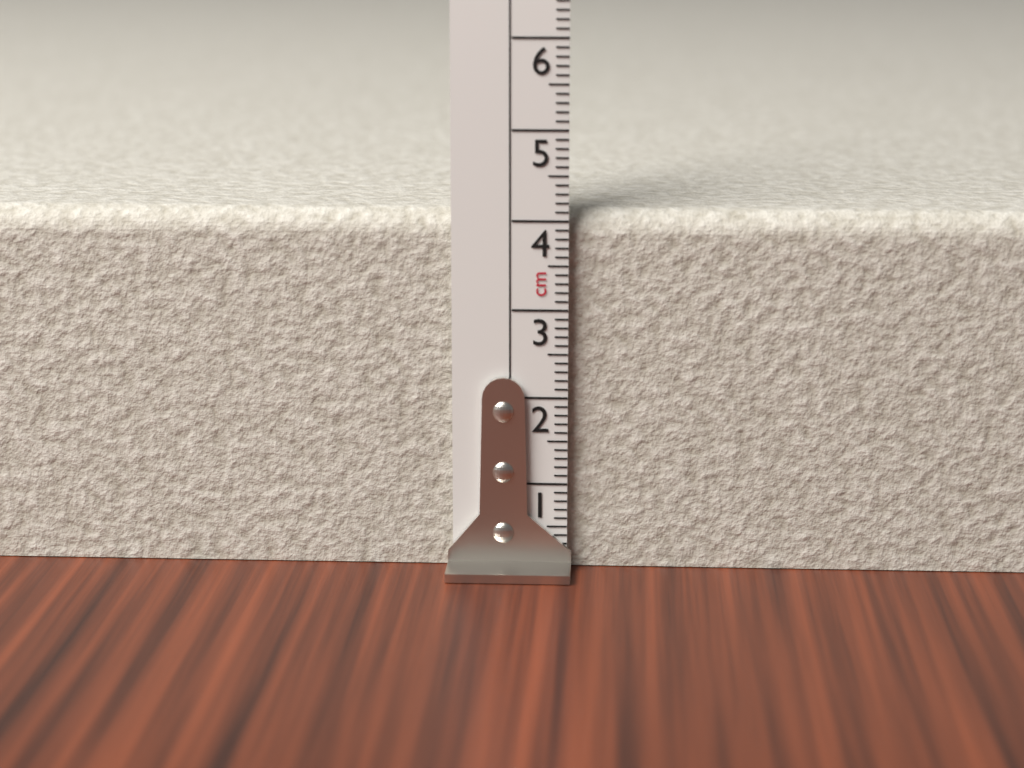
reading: 4.1 cm
